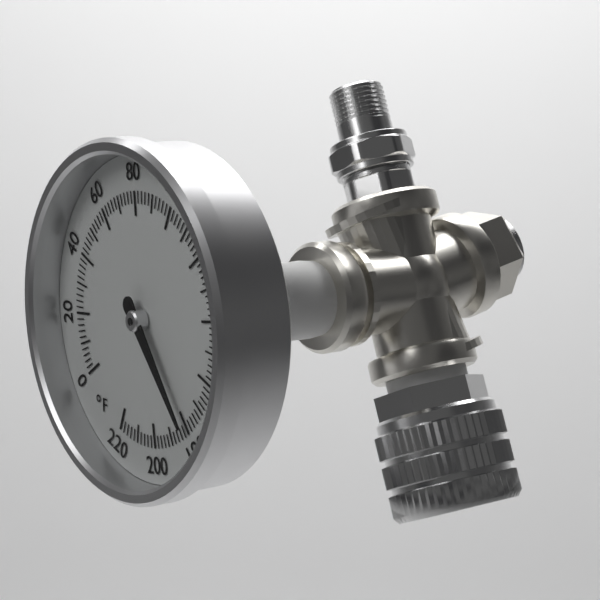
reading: 180 °F
